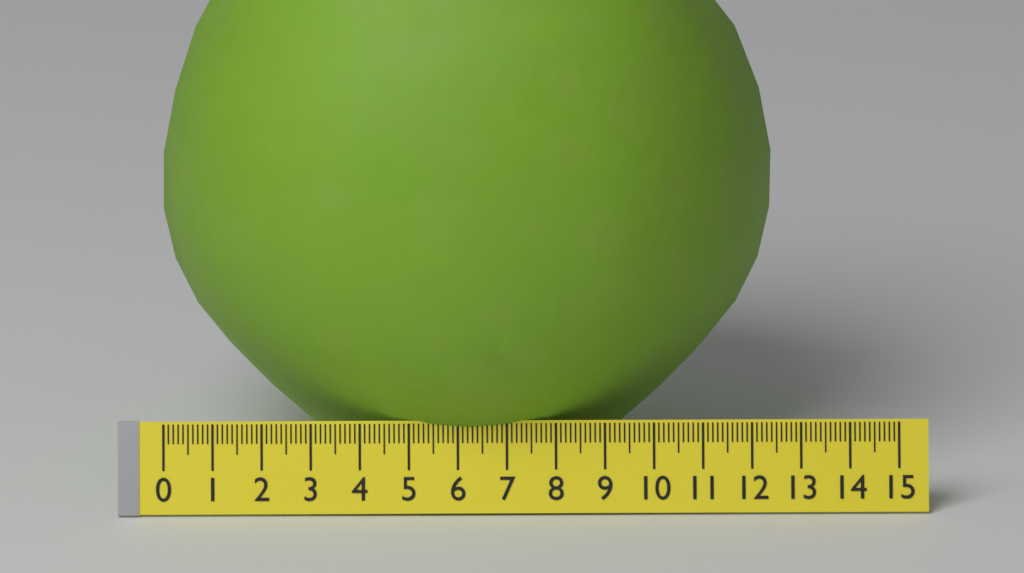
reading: 12.5 (no unit)
